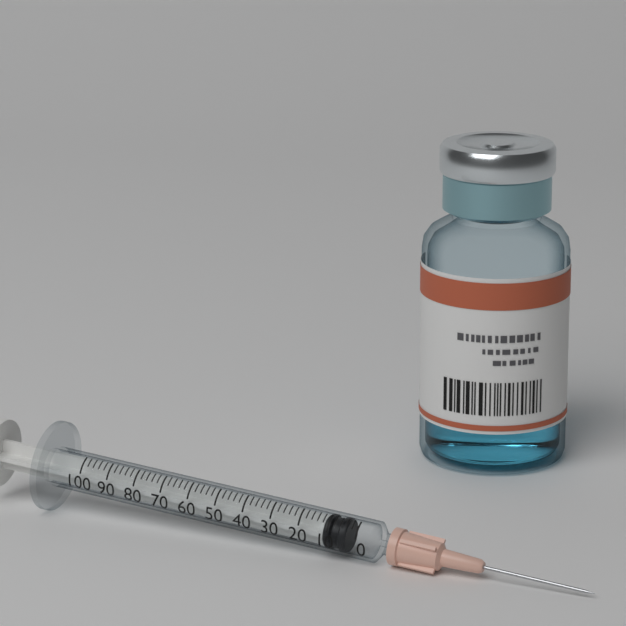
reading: 4 (no unit)
